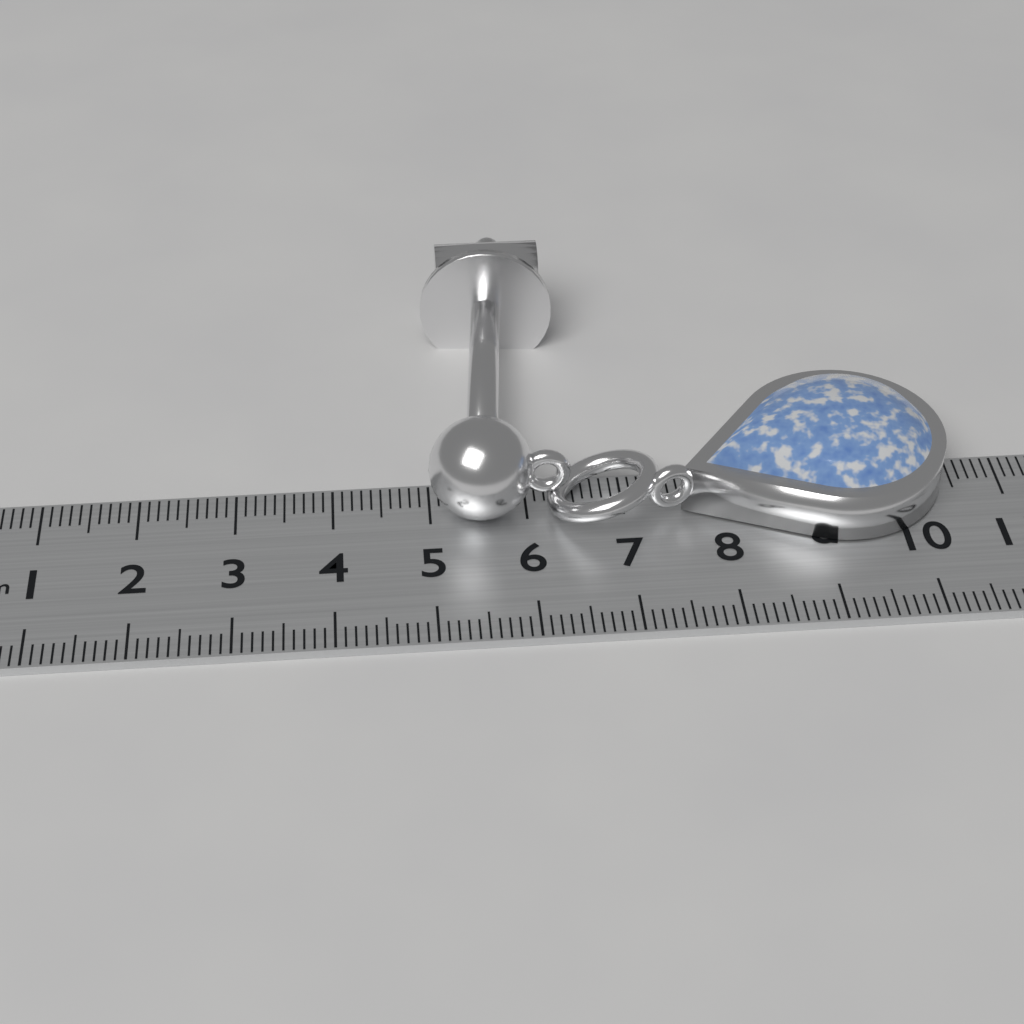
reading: 10.4 cm
